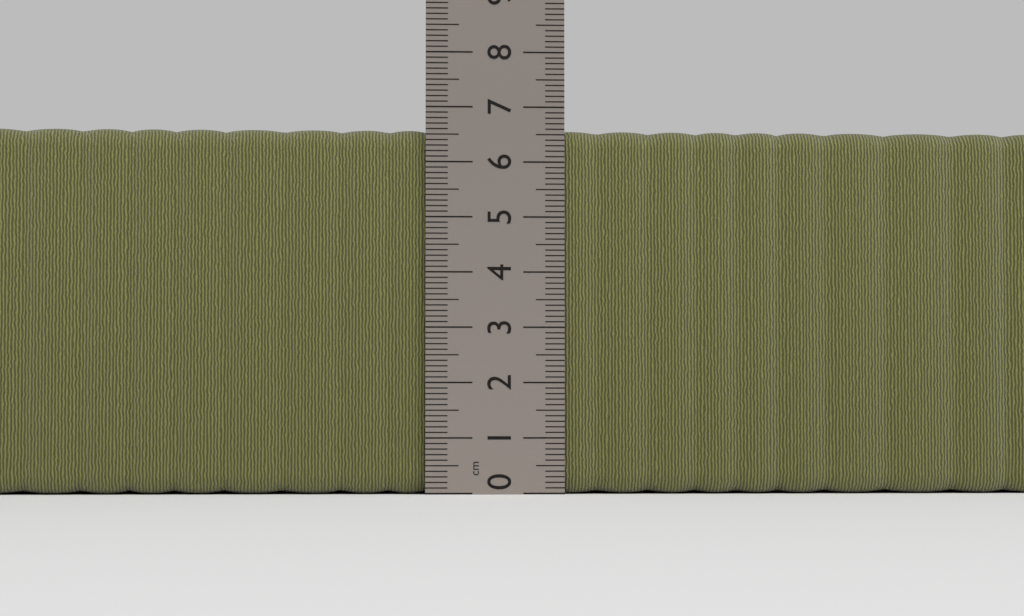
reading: 6.6 cm
